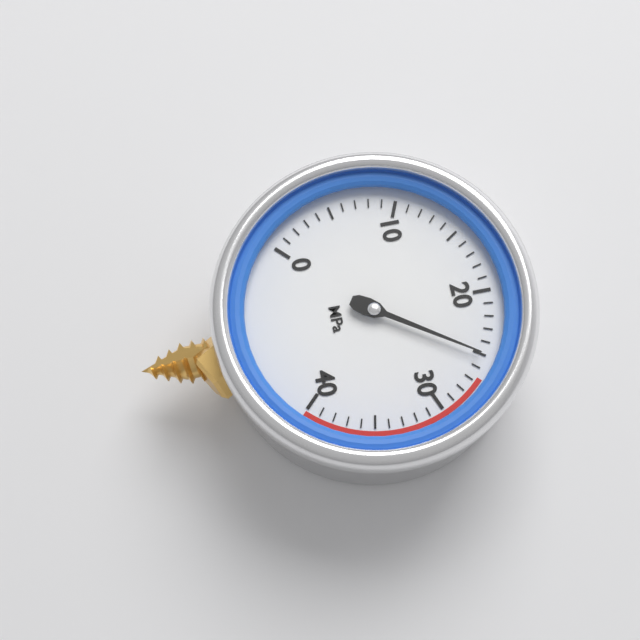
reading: 25 MPa
